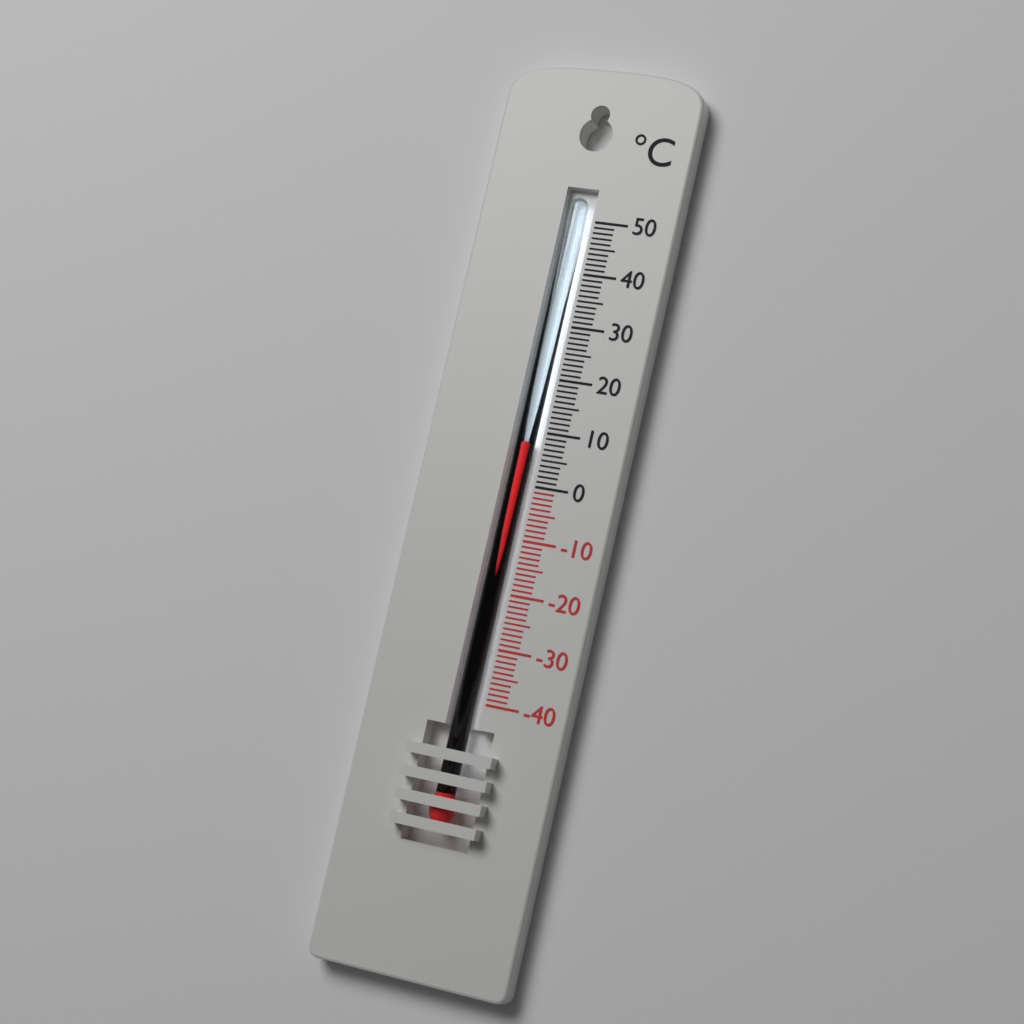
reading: 8 °C
